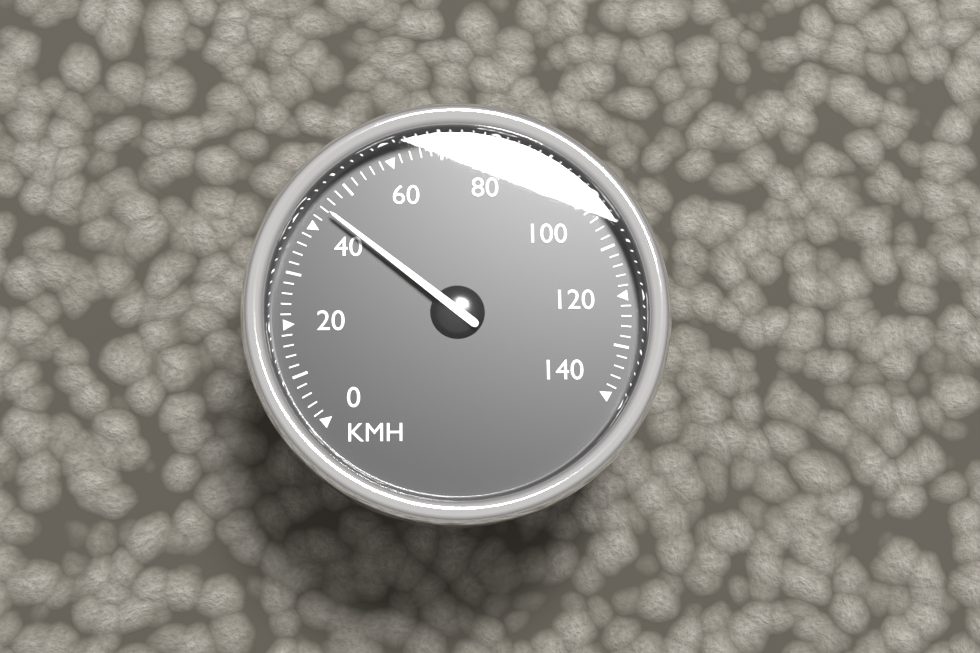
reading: 44 km/h
